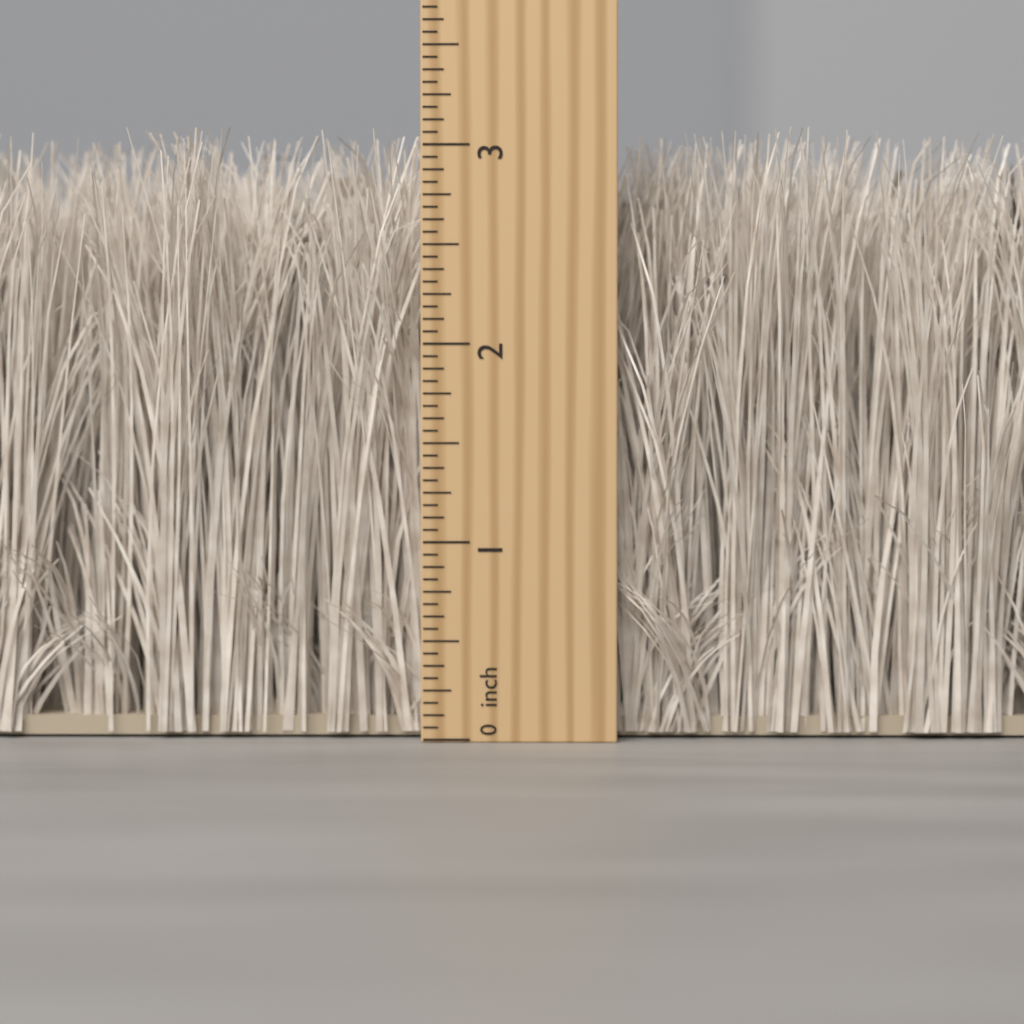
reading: 3.0625 inch
